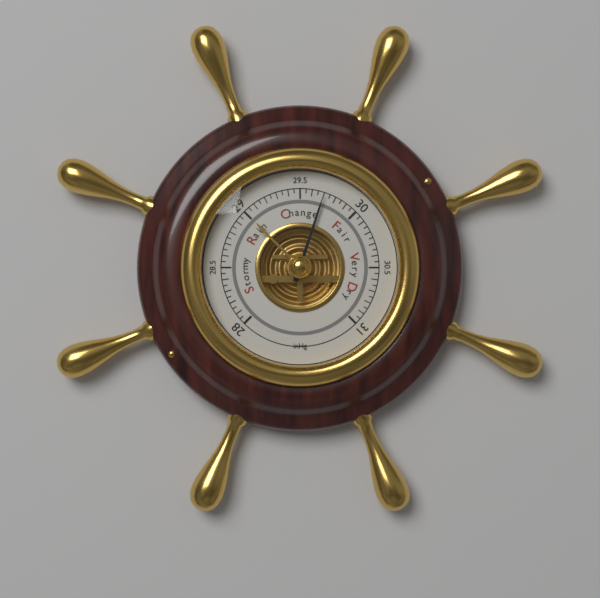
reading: 29.70 inHg
